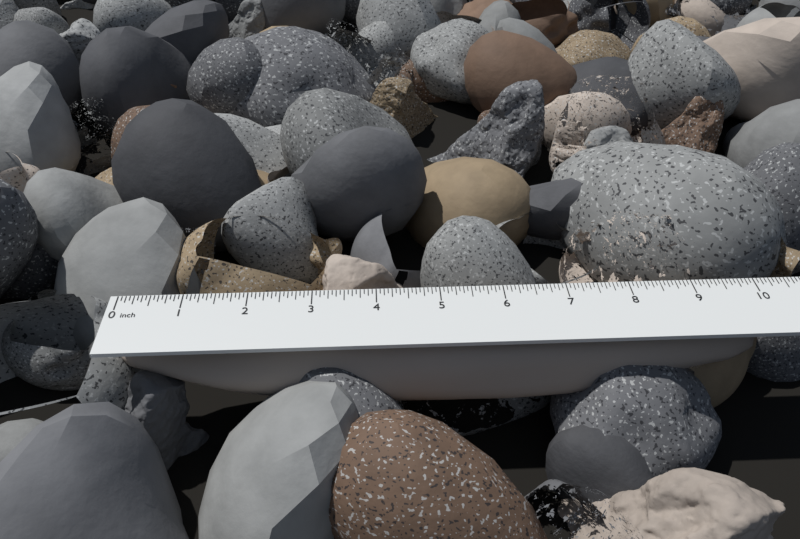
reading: 10.0000 in
